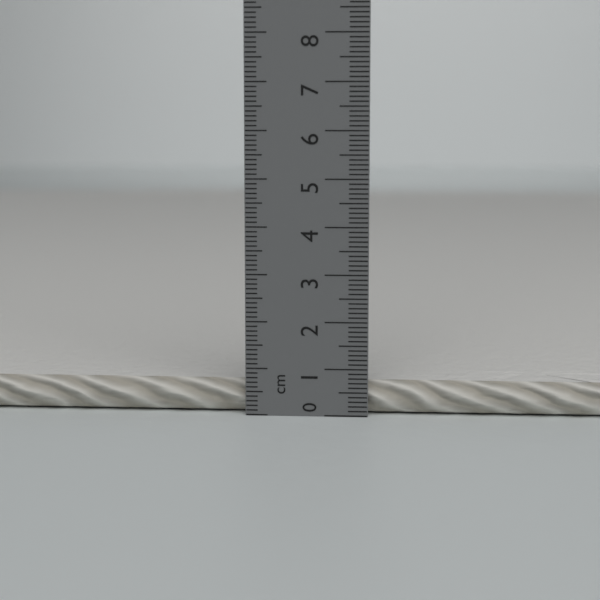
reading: 0.7 cm
